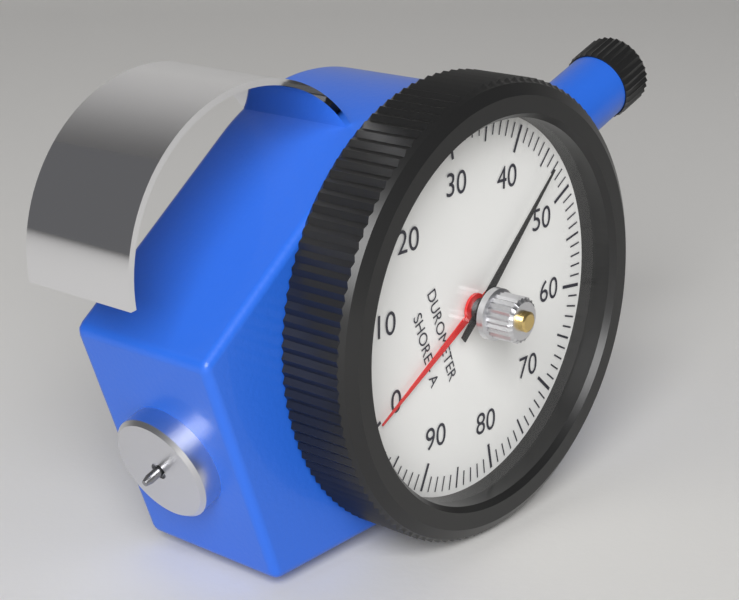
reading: 46 Shore A
